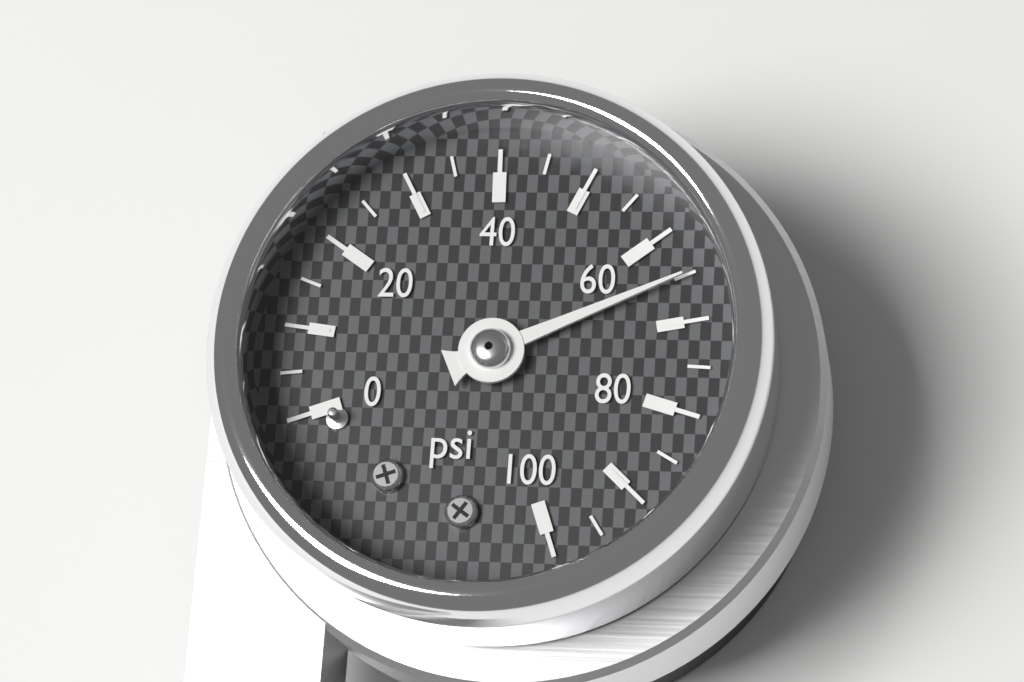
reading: 65 psi
